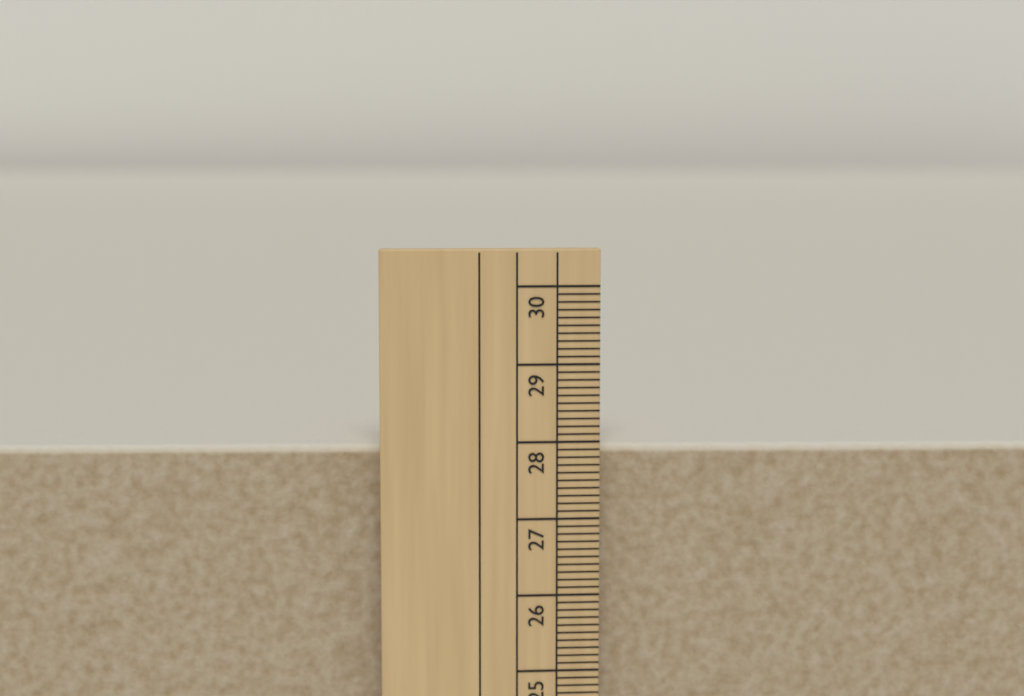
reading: 27.9 cm
